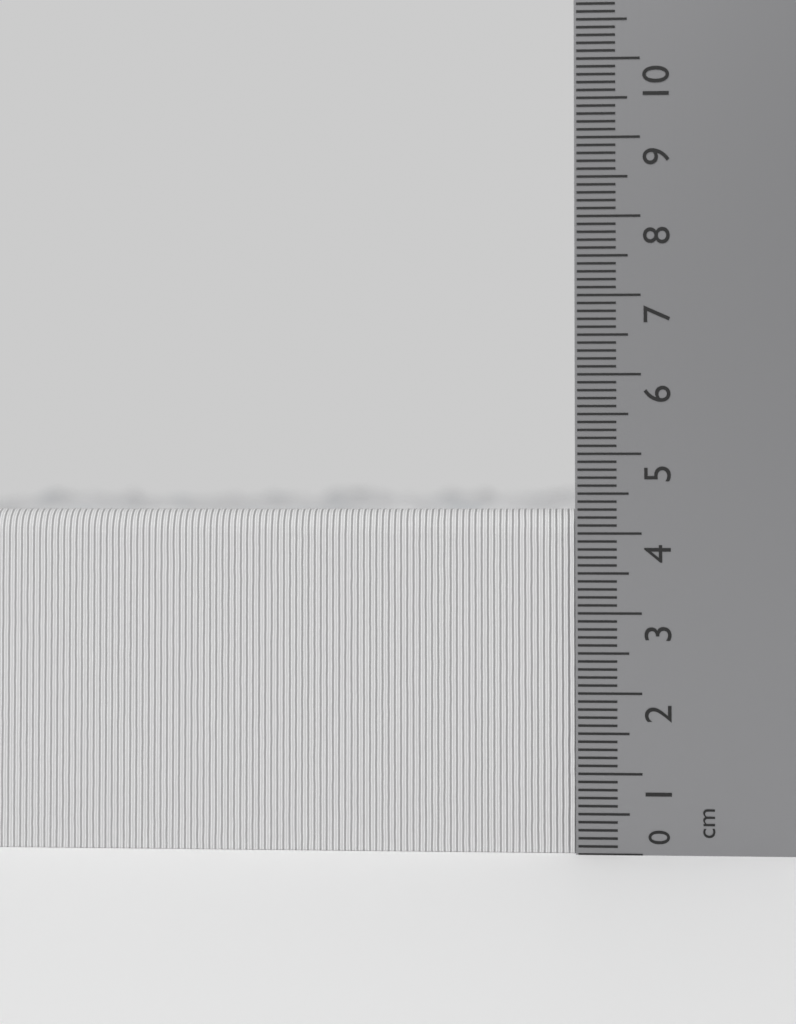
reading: 4.3 cm
